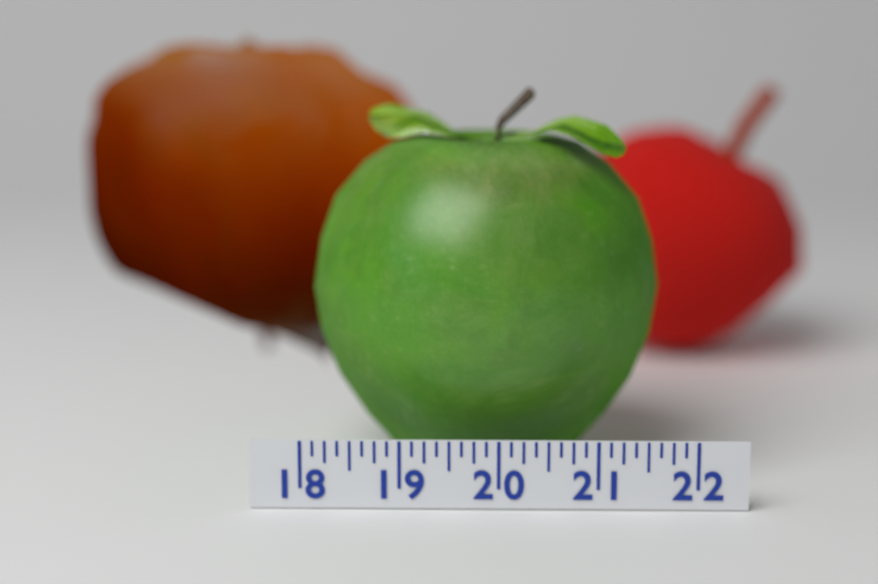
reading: 21.750 (no unit)
